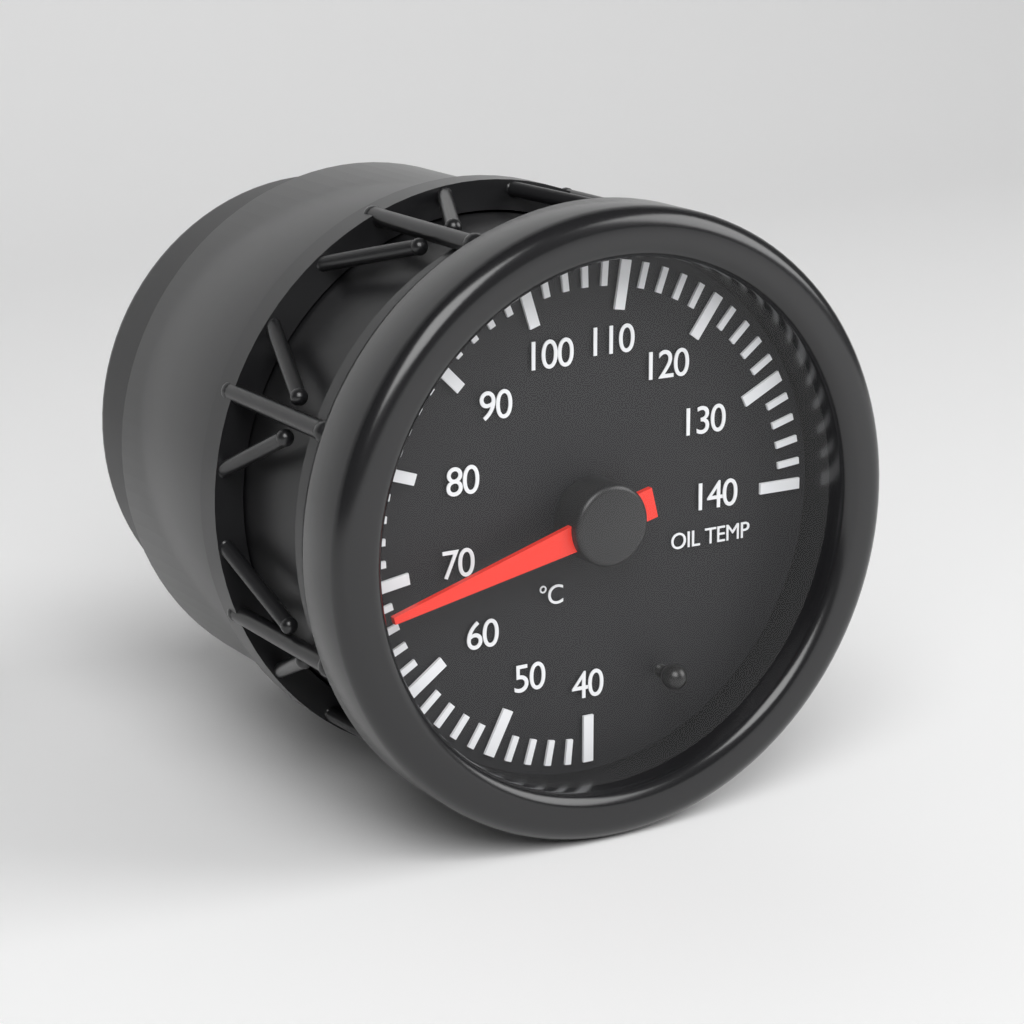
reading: 68 °C
